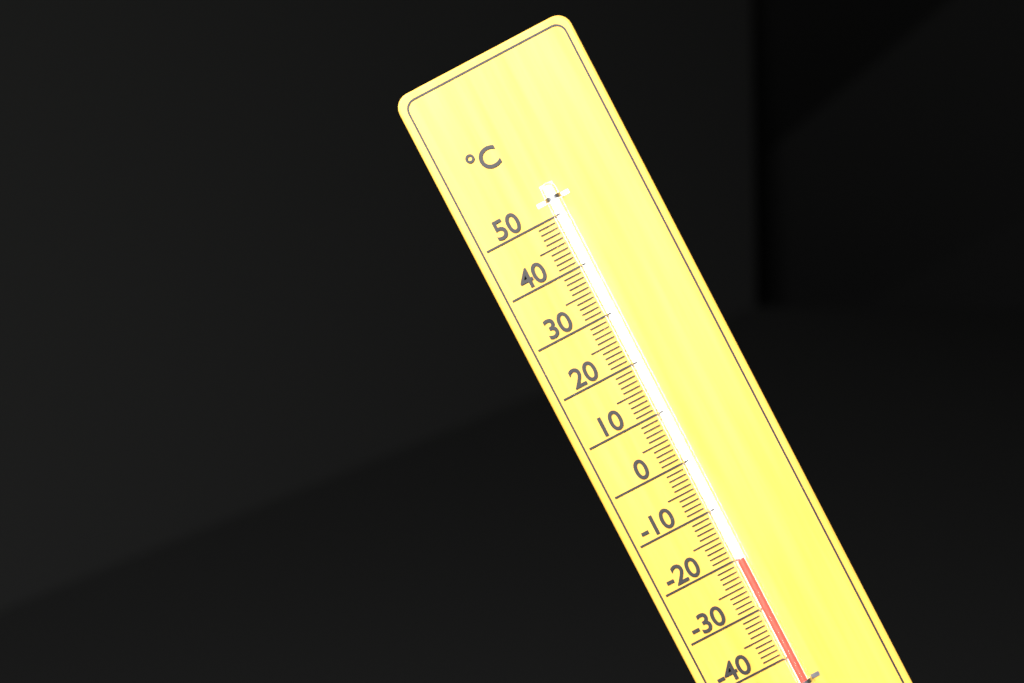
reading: -20 °C
